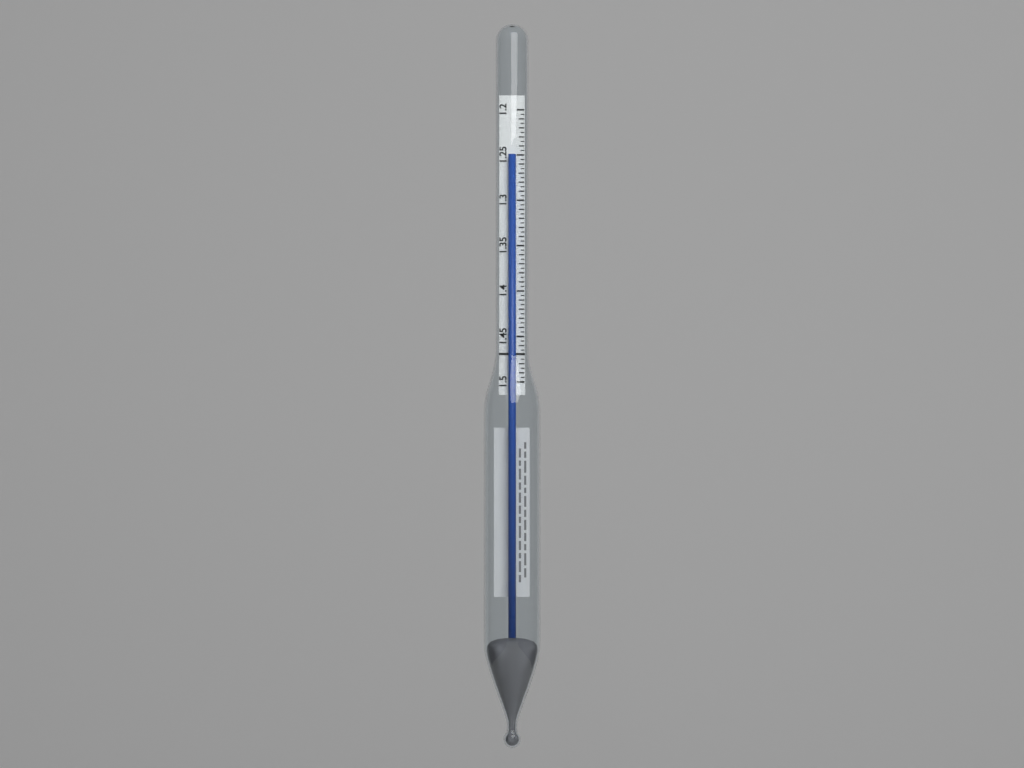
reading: 1.250 (no unit)
